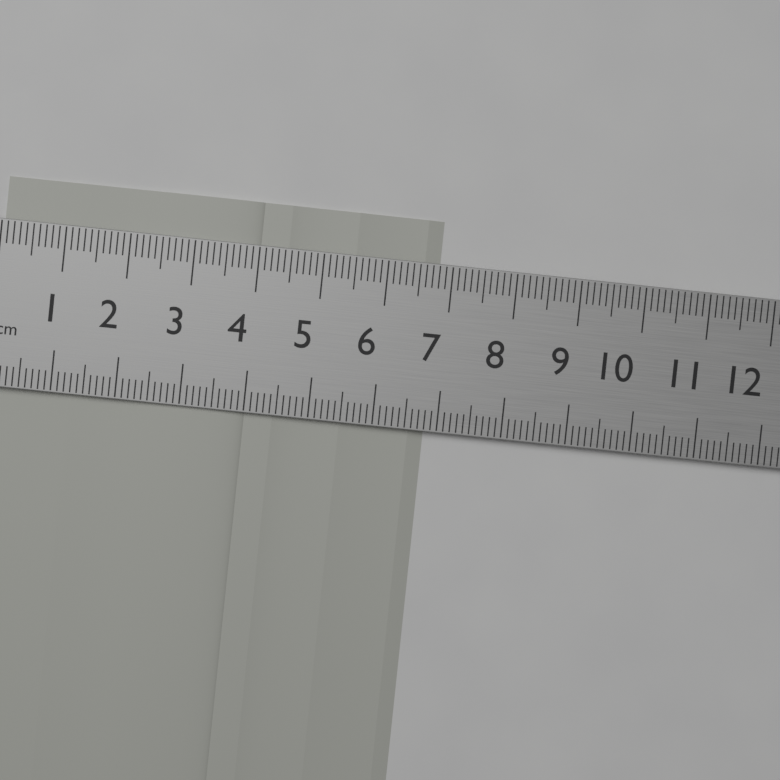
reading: 6.8 cm
